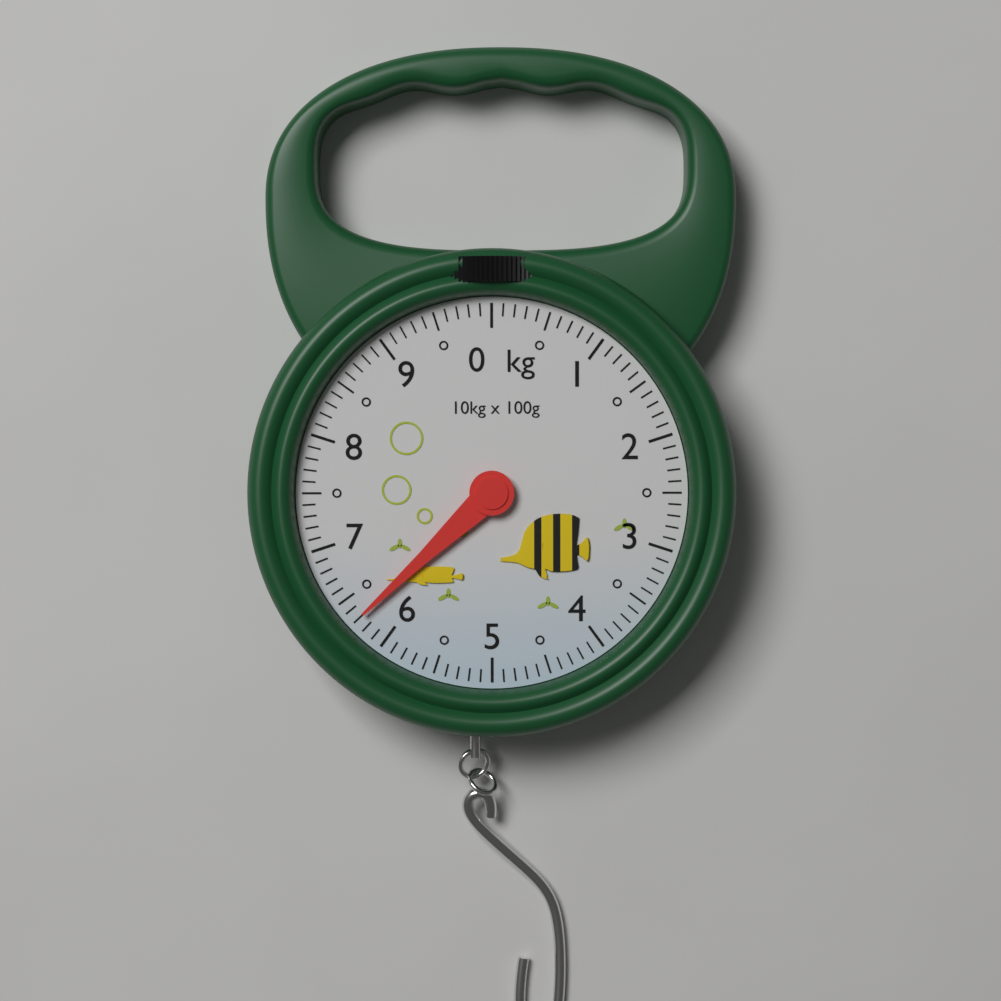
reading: 6.3 kg
